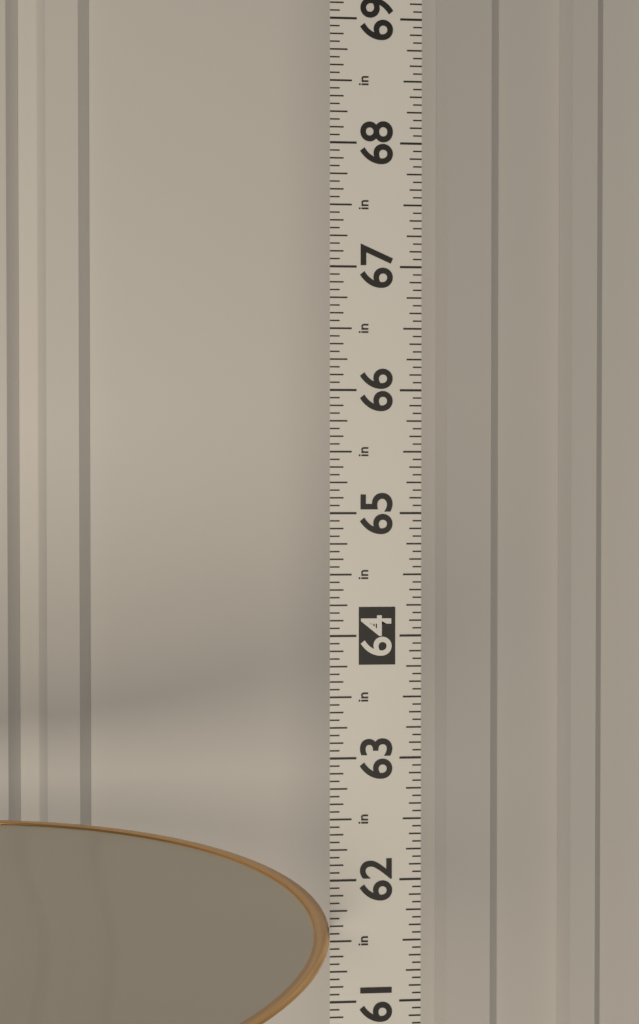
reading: 61.6250 in
